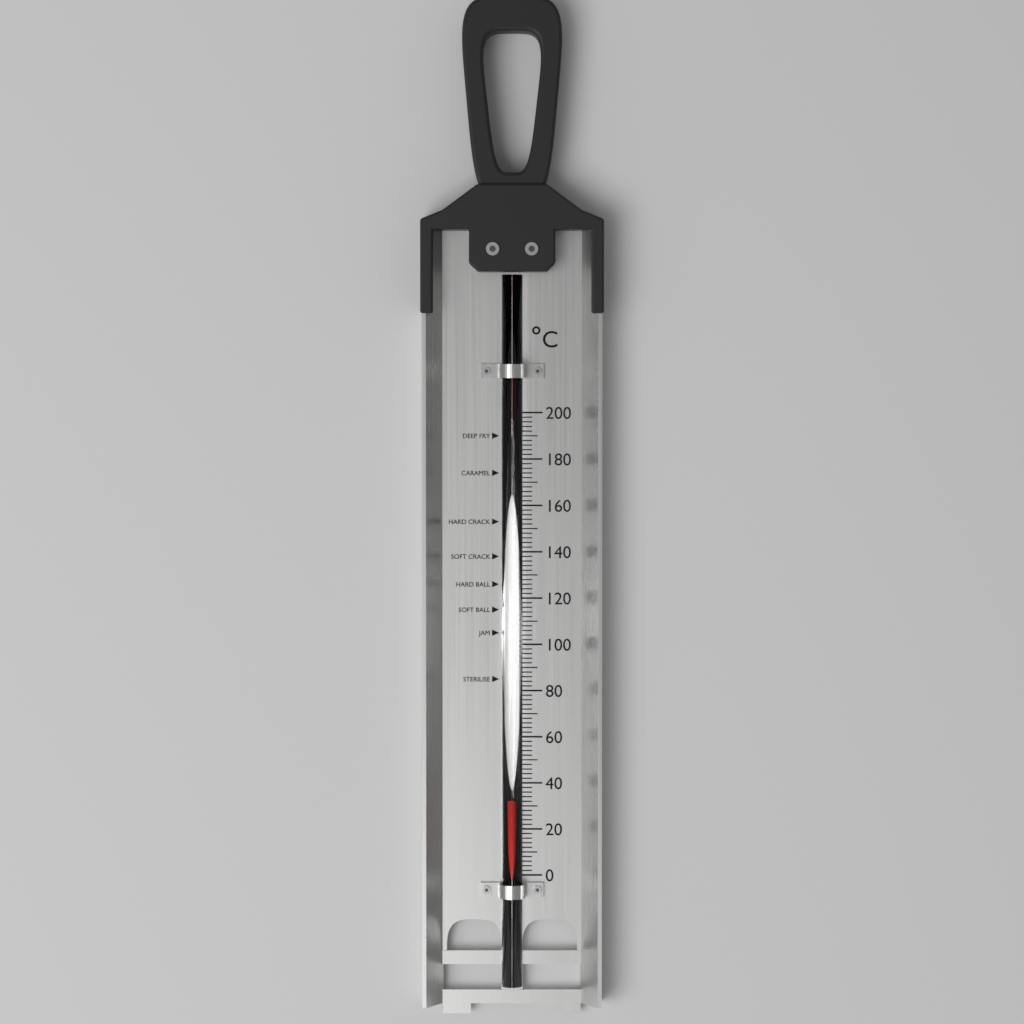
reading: 34 °C
